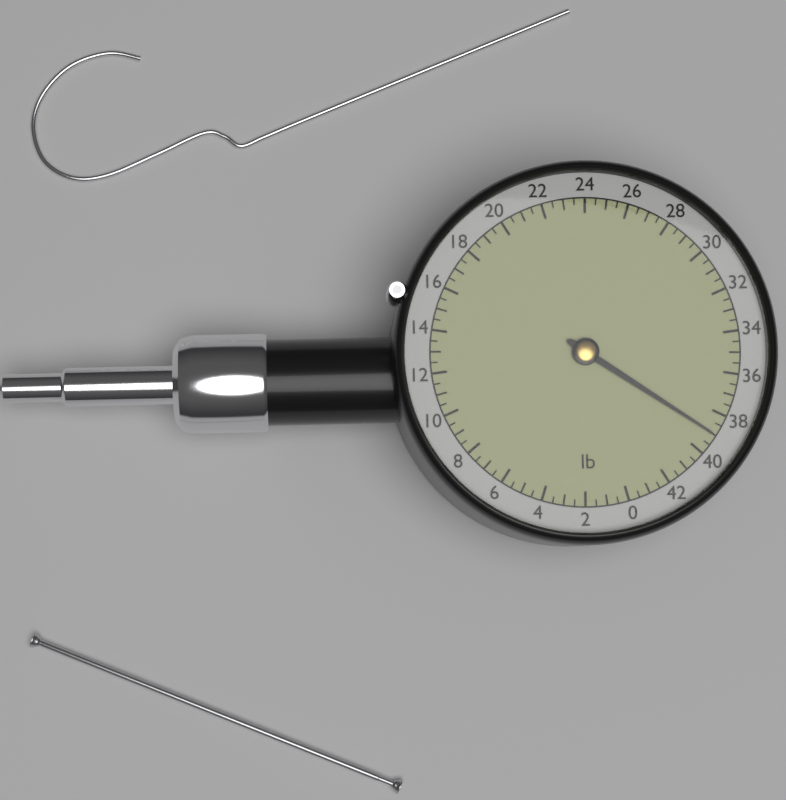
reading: 39.0 lb
